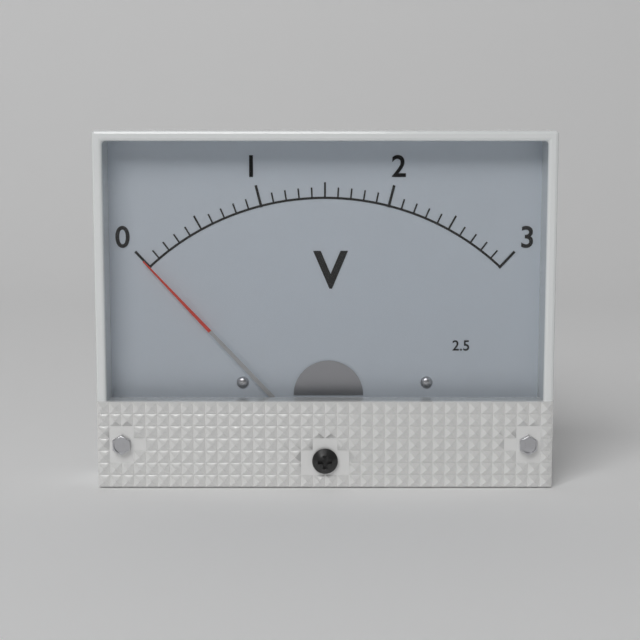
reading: 0.0 V
